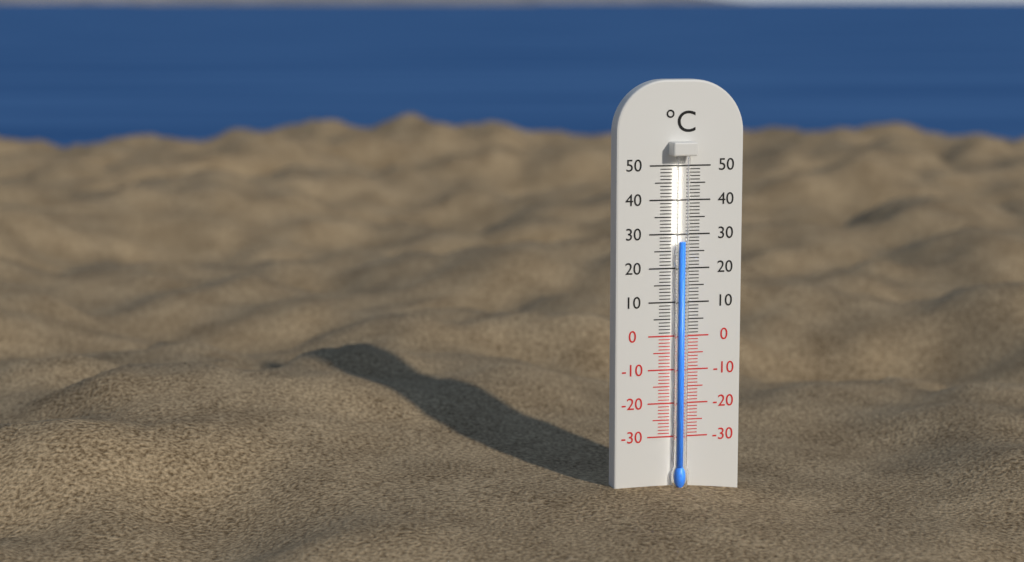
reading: 28 °C
